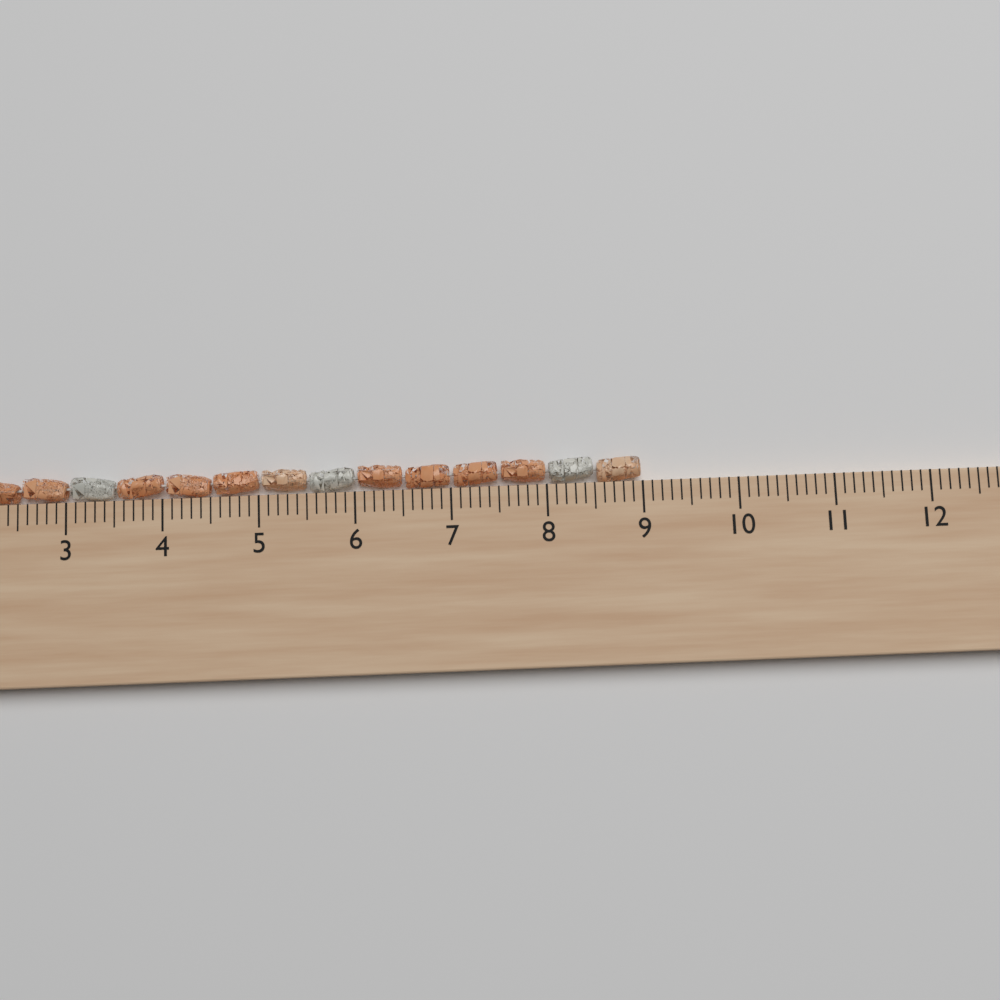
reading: 9.0 cm
